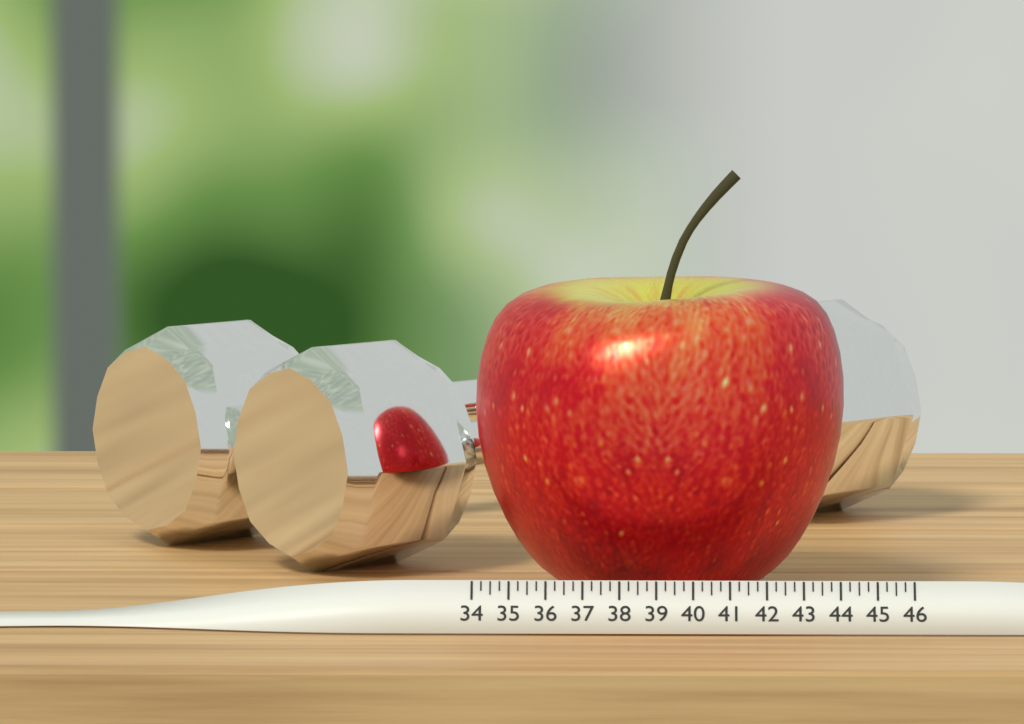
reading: 44.25 (no unit)
